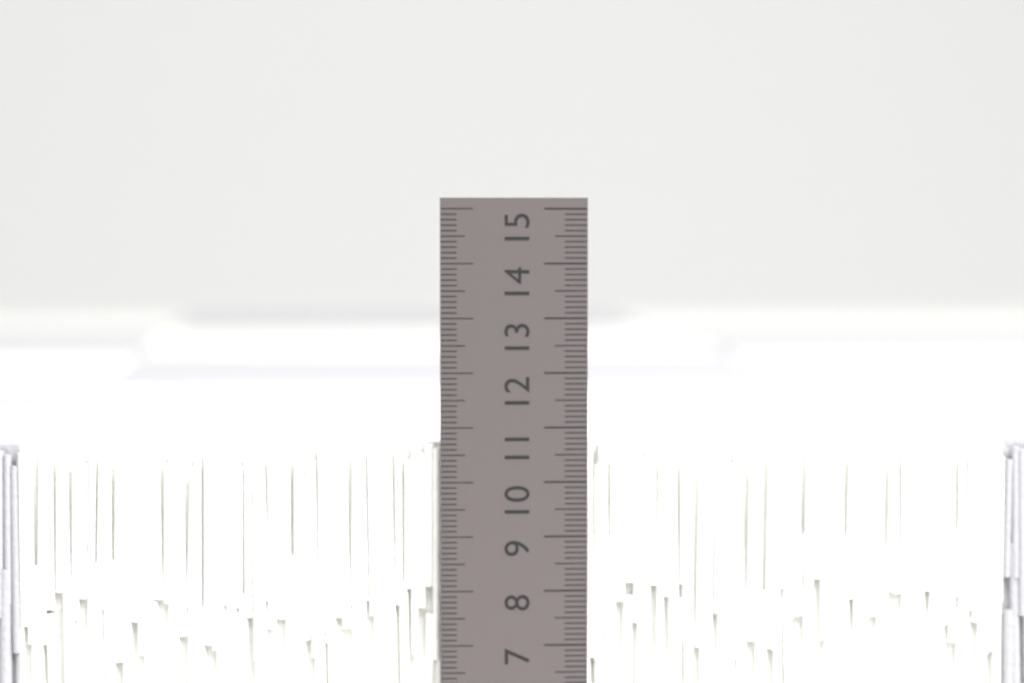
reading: 10.7 cm
